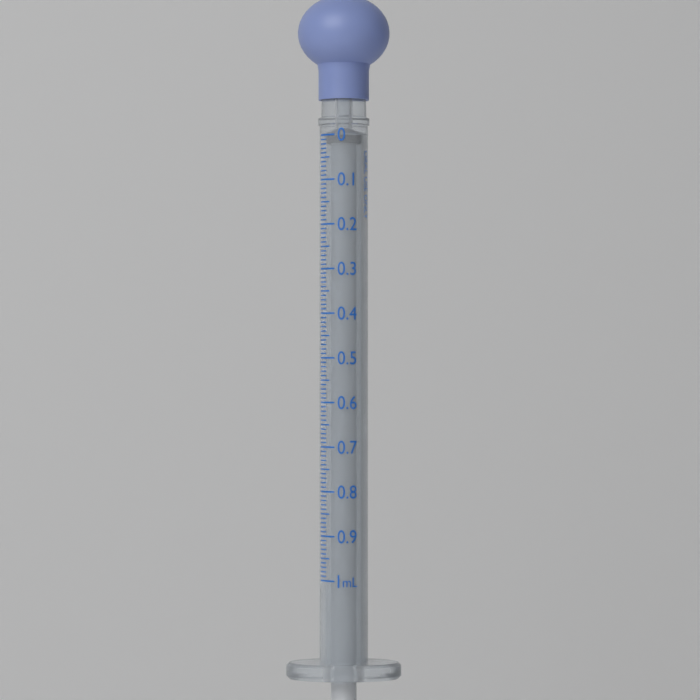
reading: 0.00 mL
